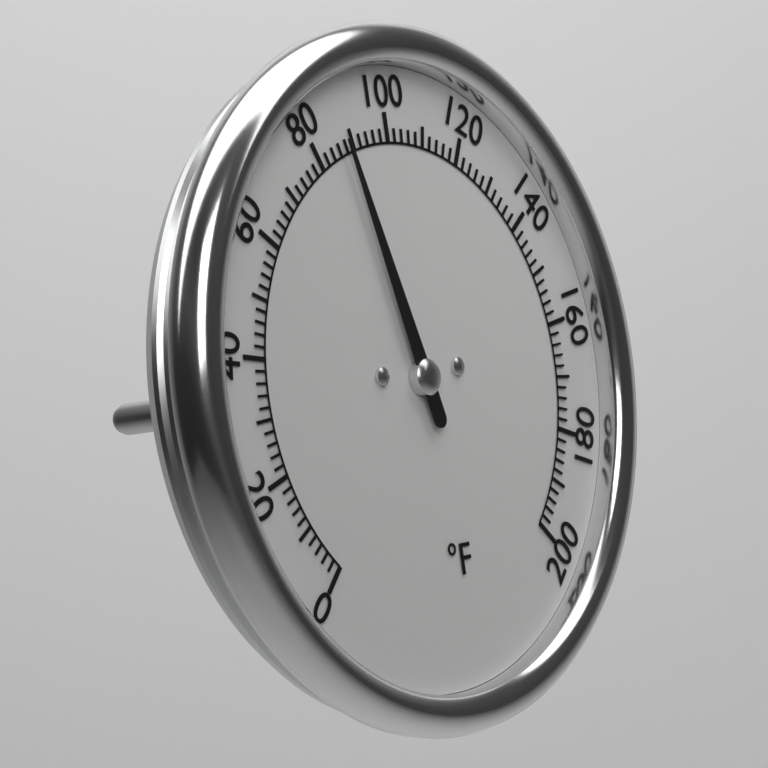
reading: 88 °F
